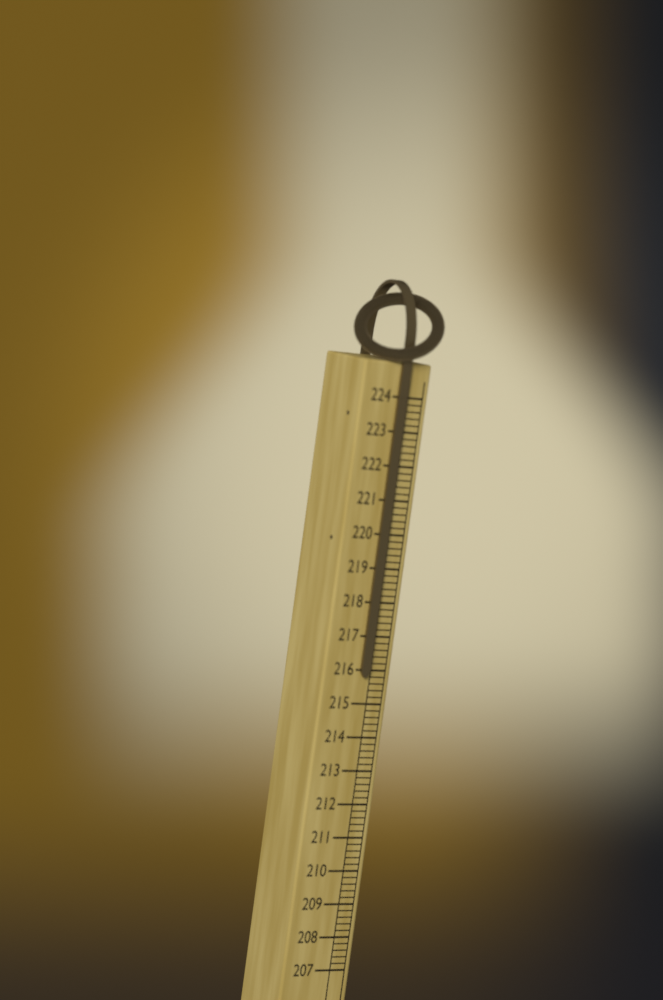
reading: 215.8 (no unit)
